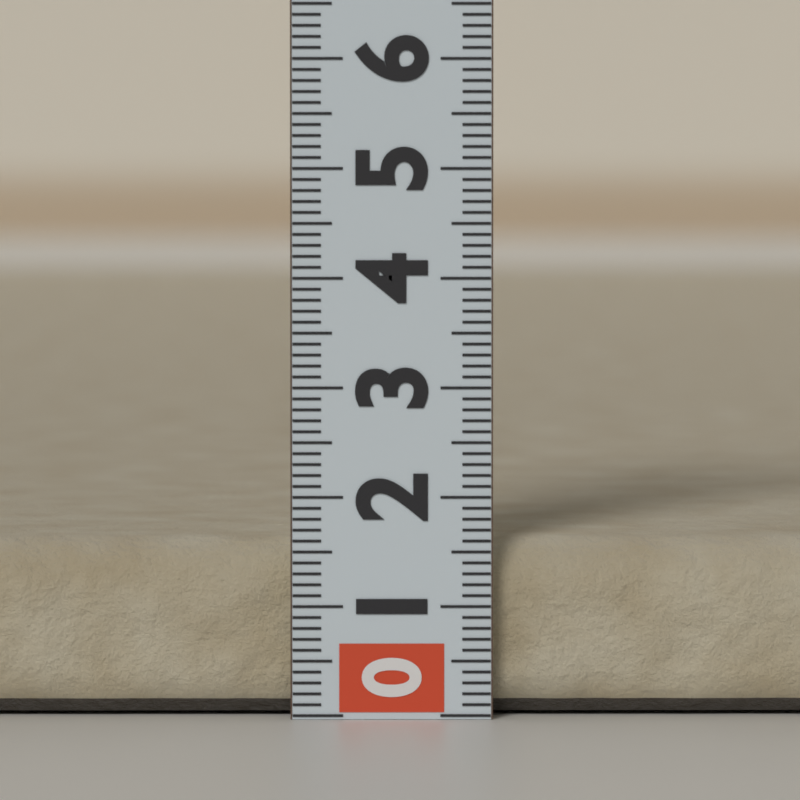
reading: 1.6 (no unit)
